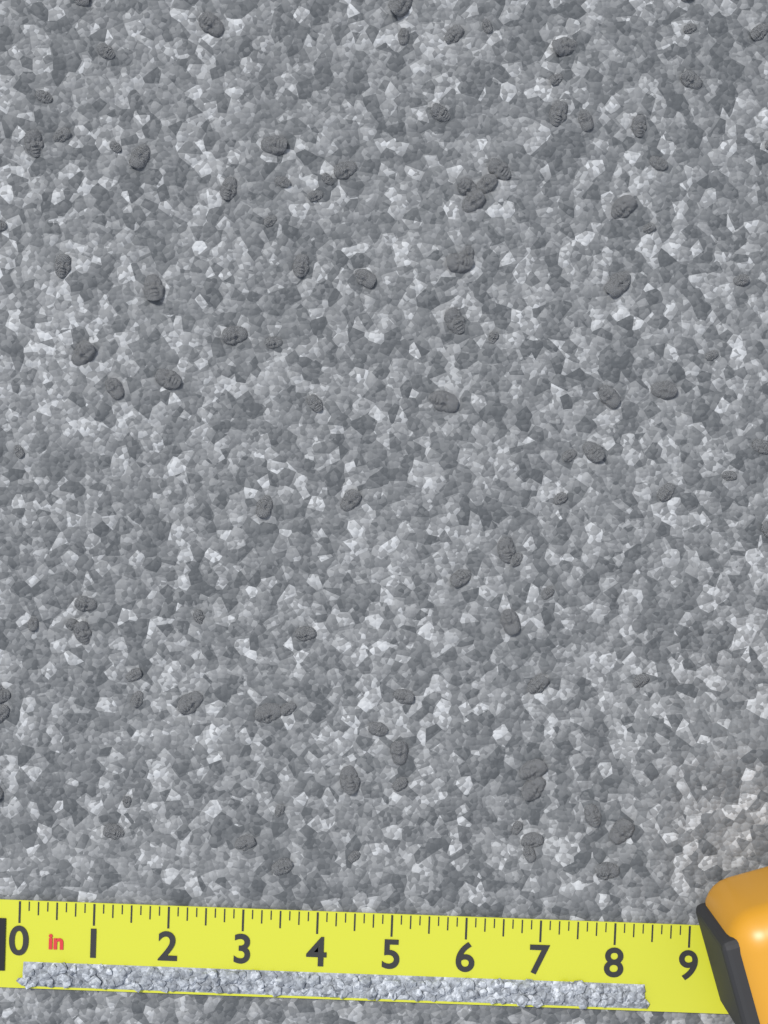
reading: 8.500 in
